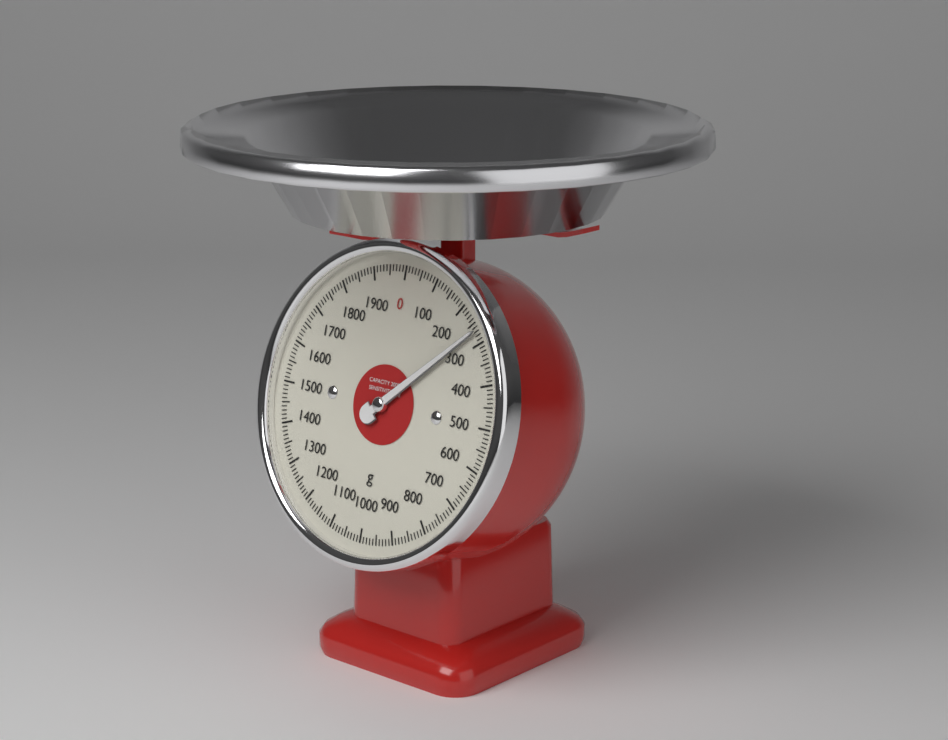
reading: 270 g
